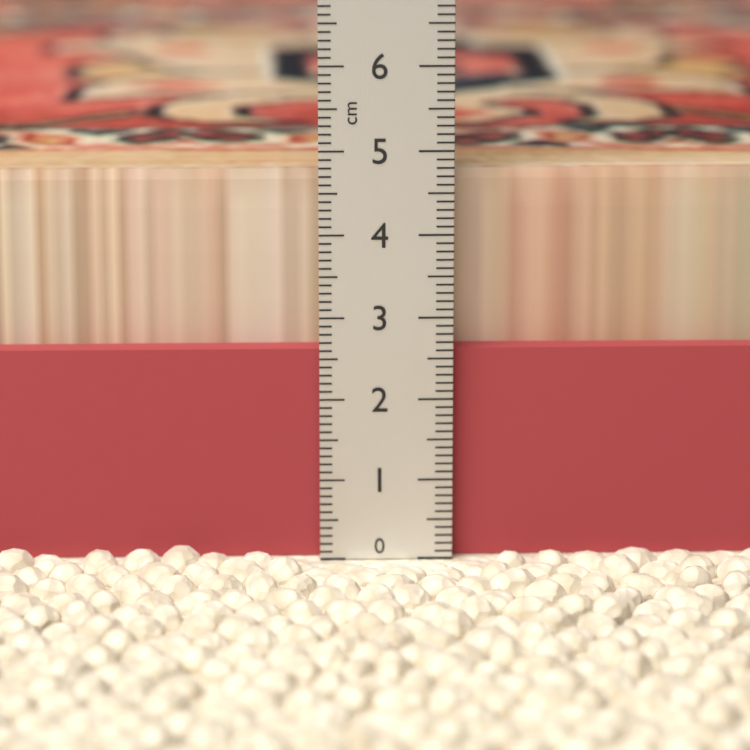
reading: 4.7 cm
